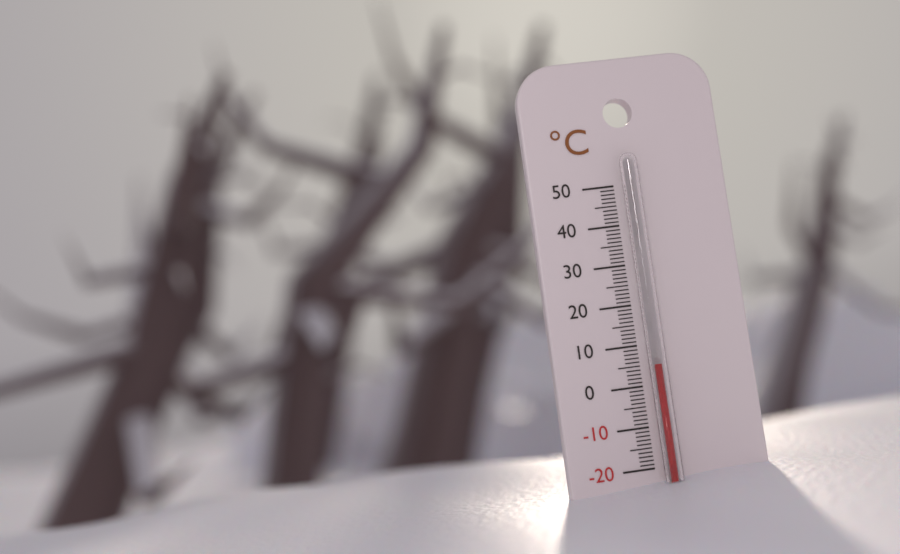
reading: 5 °C
